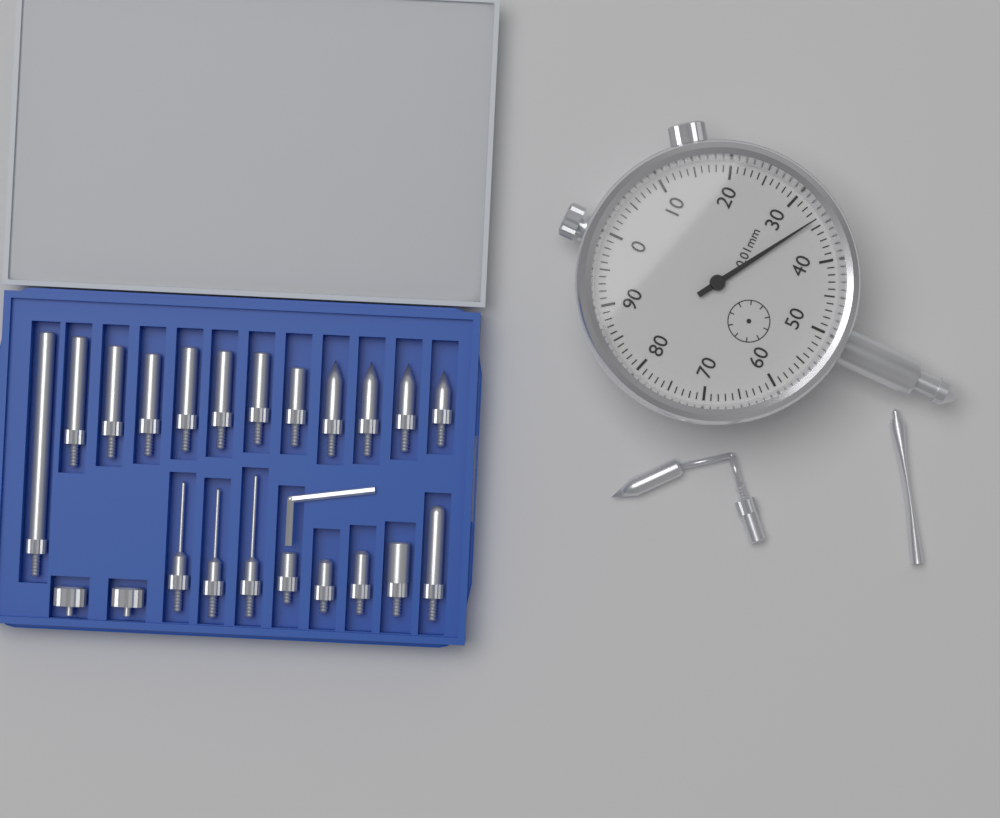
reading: 0.34 mm
